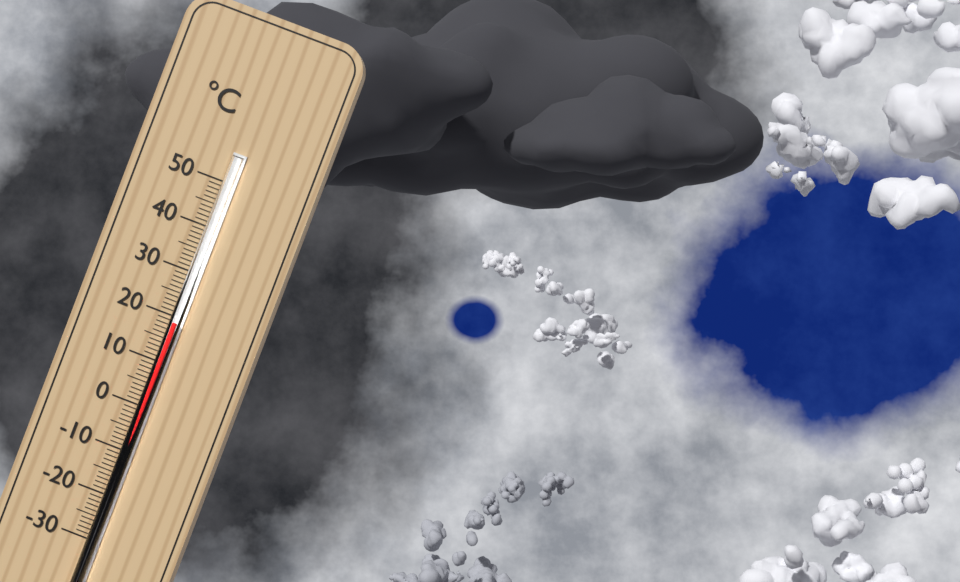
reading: 19 °C
